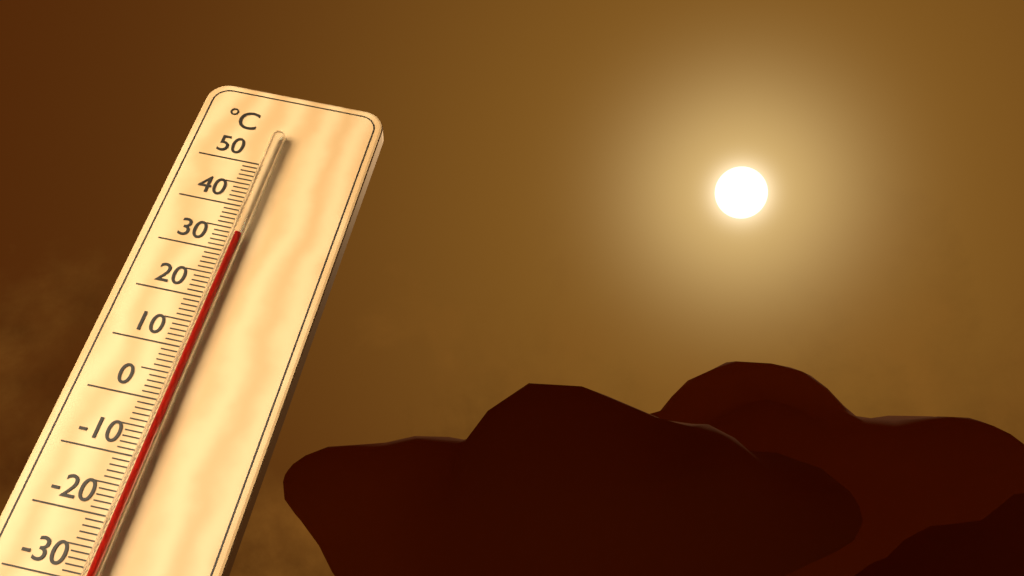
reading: 33 °C
